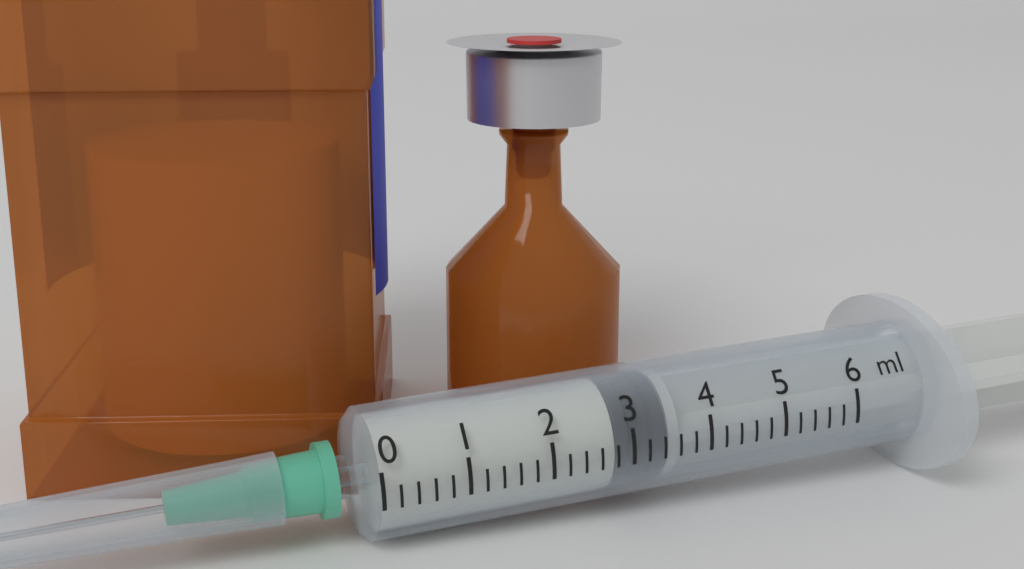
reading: 2.8 ml
